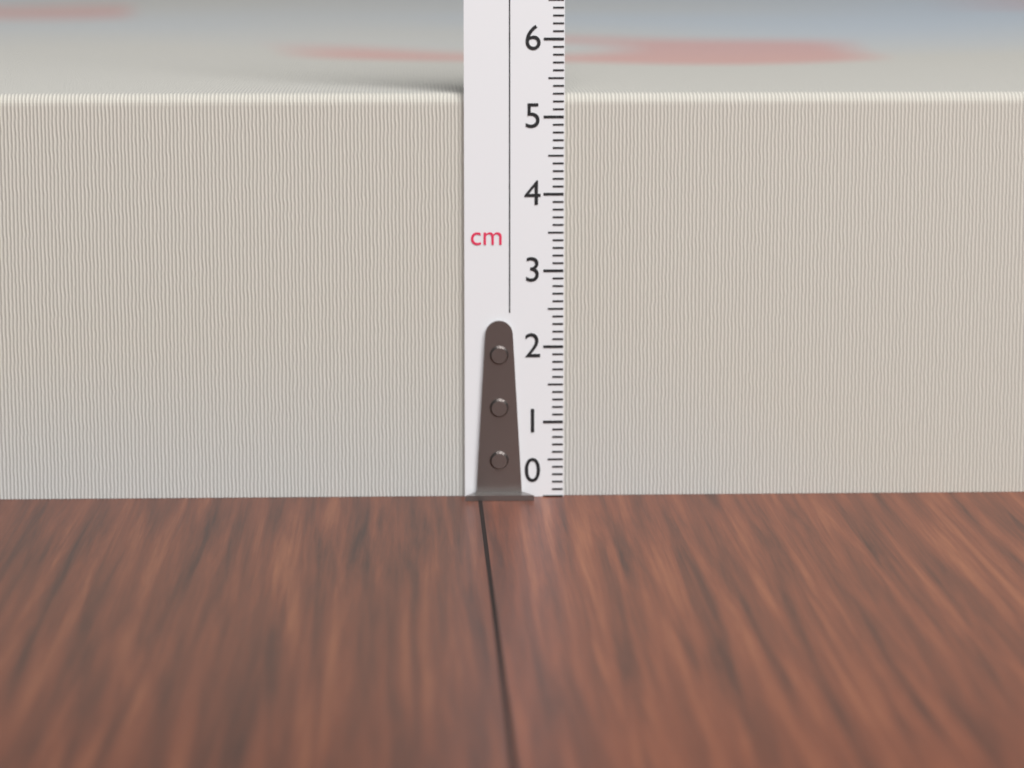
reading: 5.3 cm
